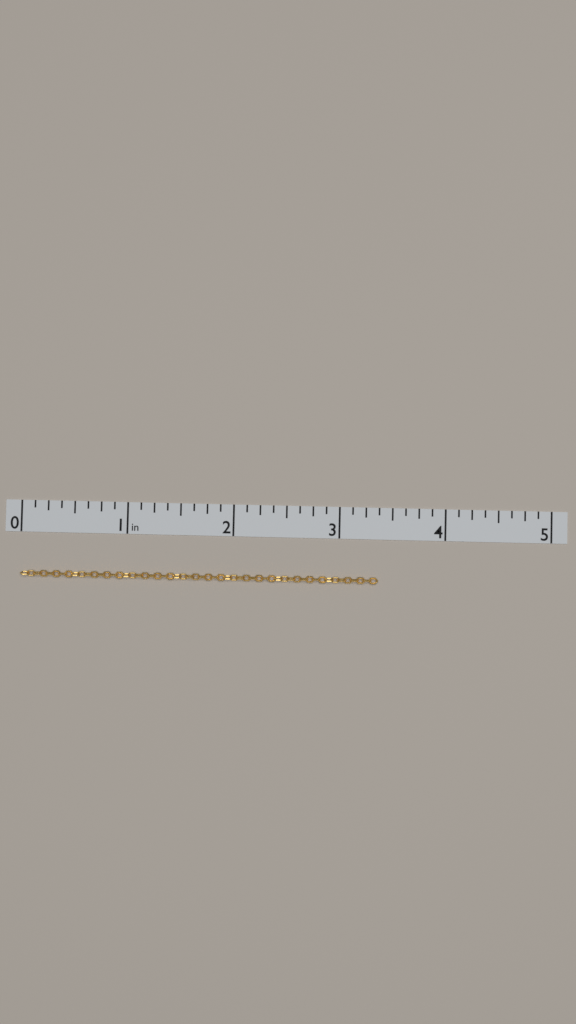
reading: 3.375 in
